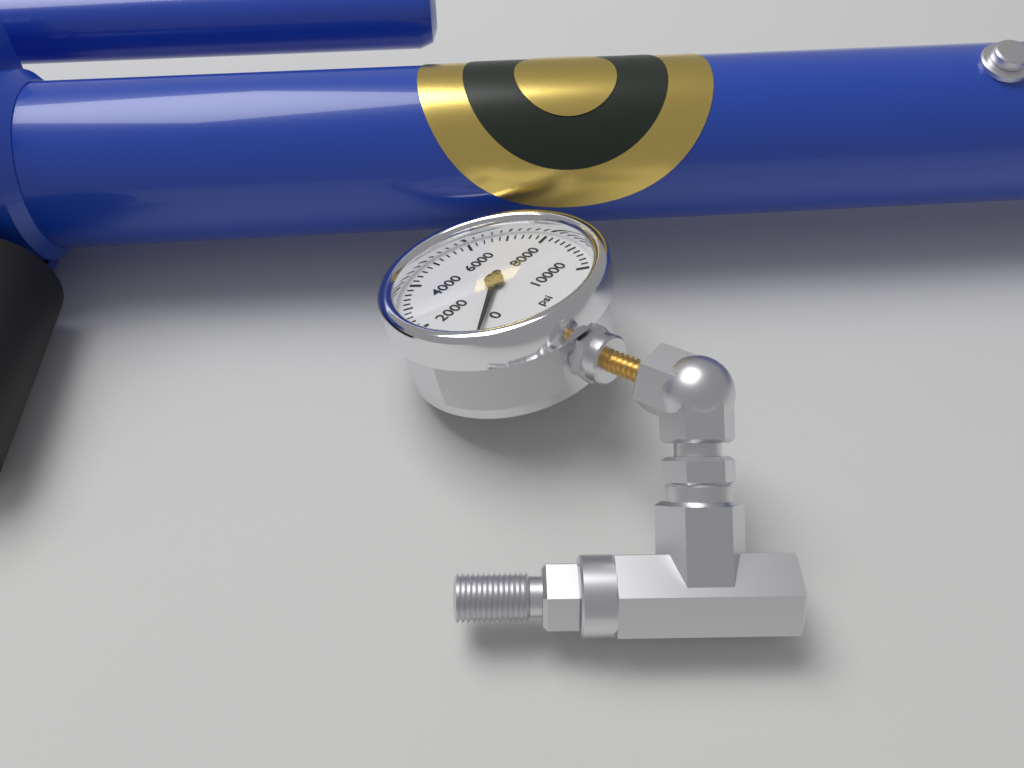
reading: 400 psi
